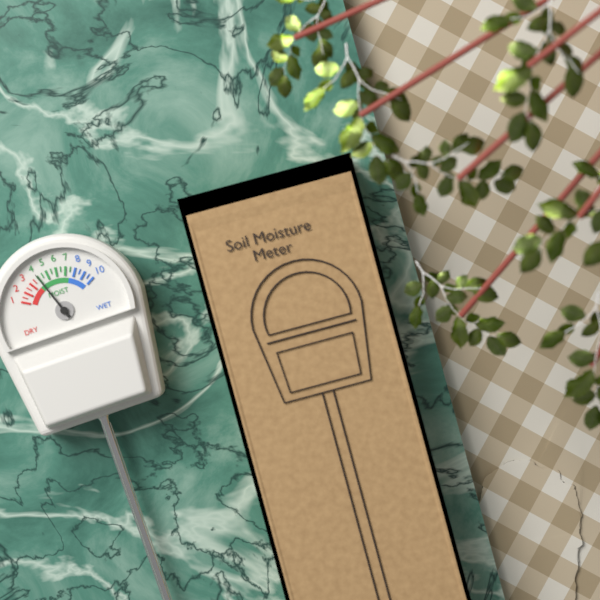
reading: 4.0 (no unit)
